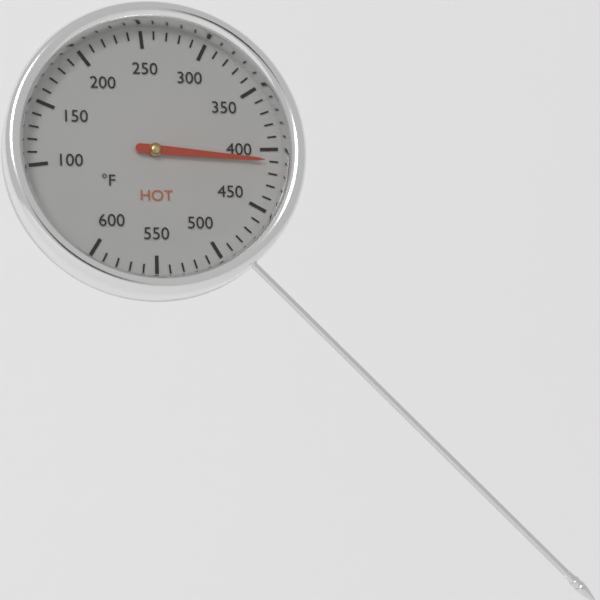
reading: 410 °F
